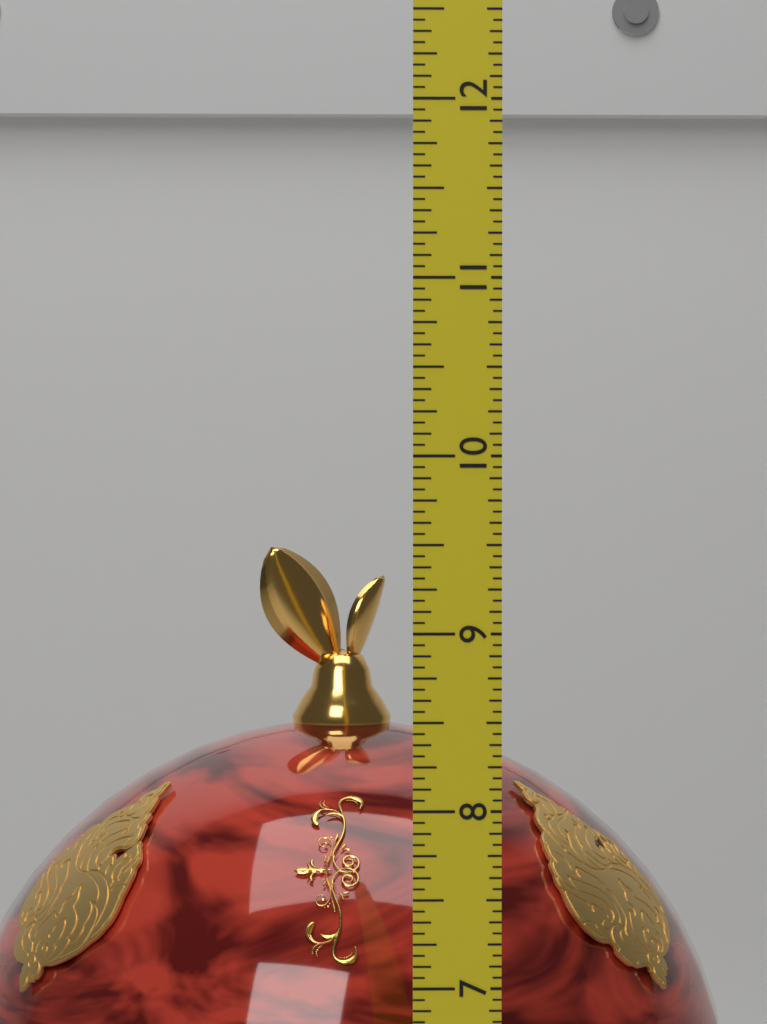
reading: 9.3750 (no unit)
